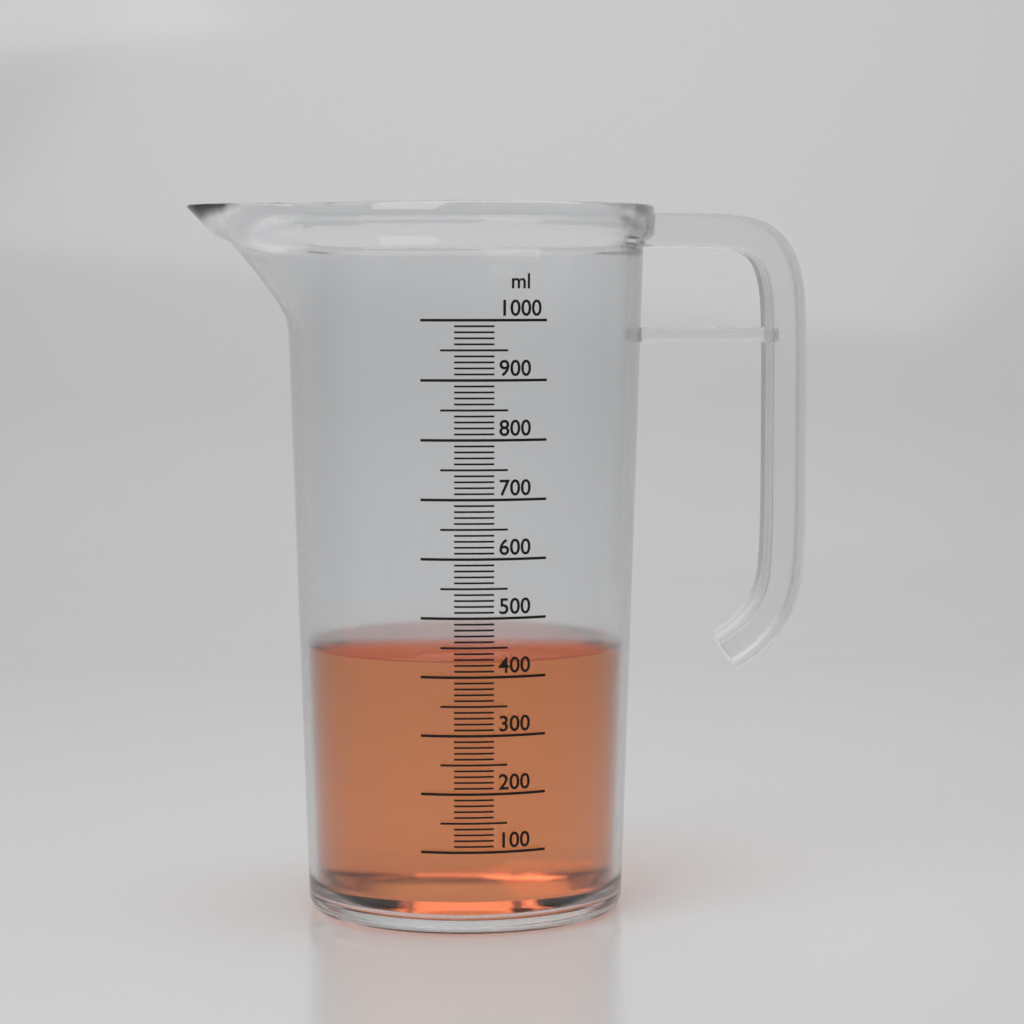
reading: 430 ml
